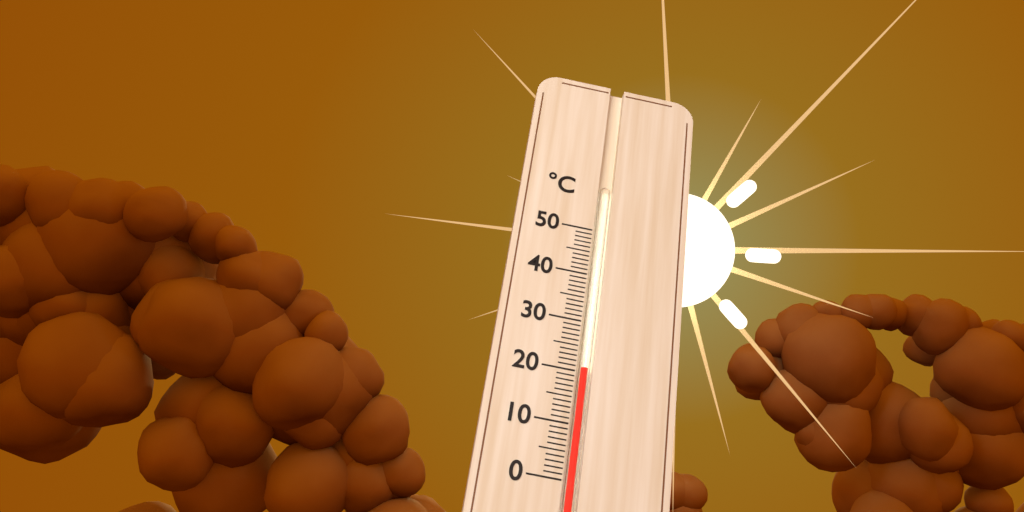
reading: 21 °C
